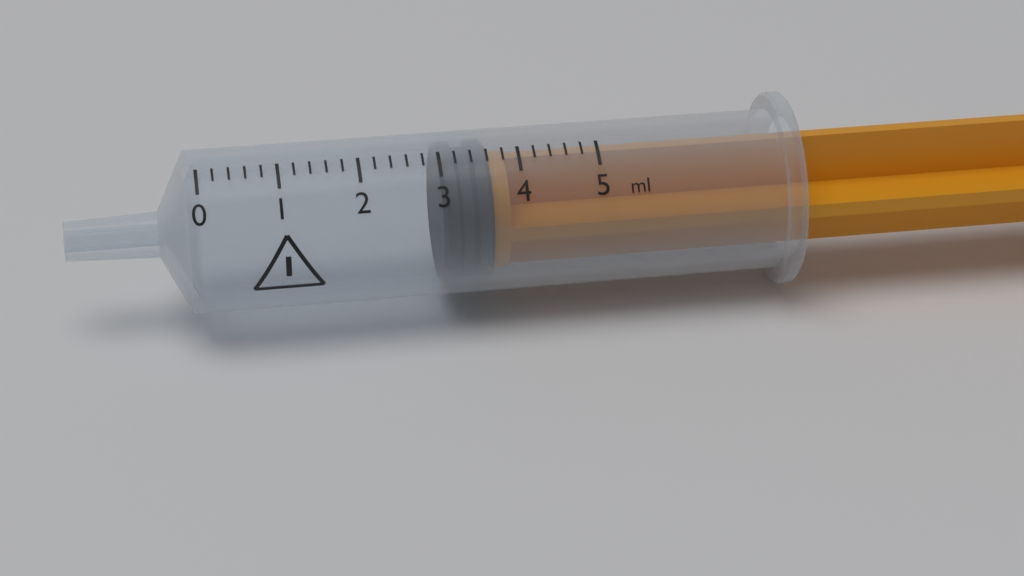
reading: 3.0 ml
